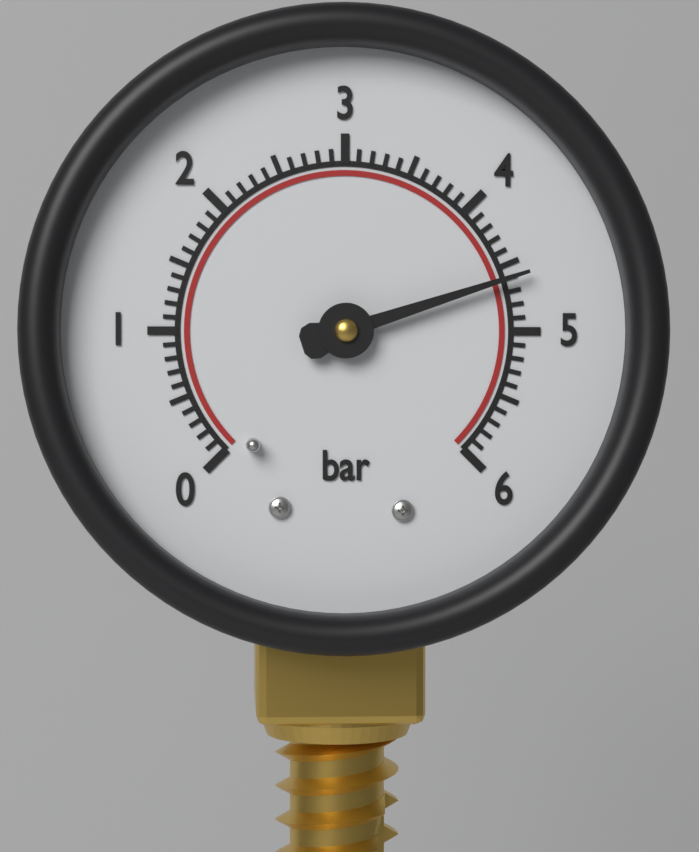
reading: 4.6 bar
